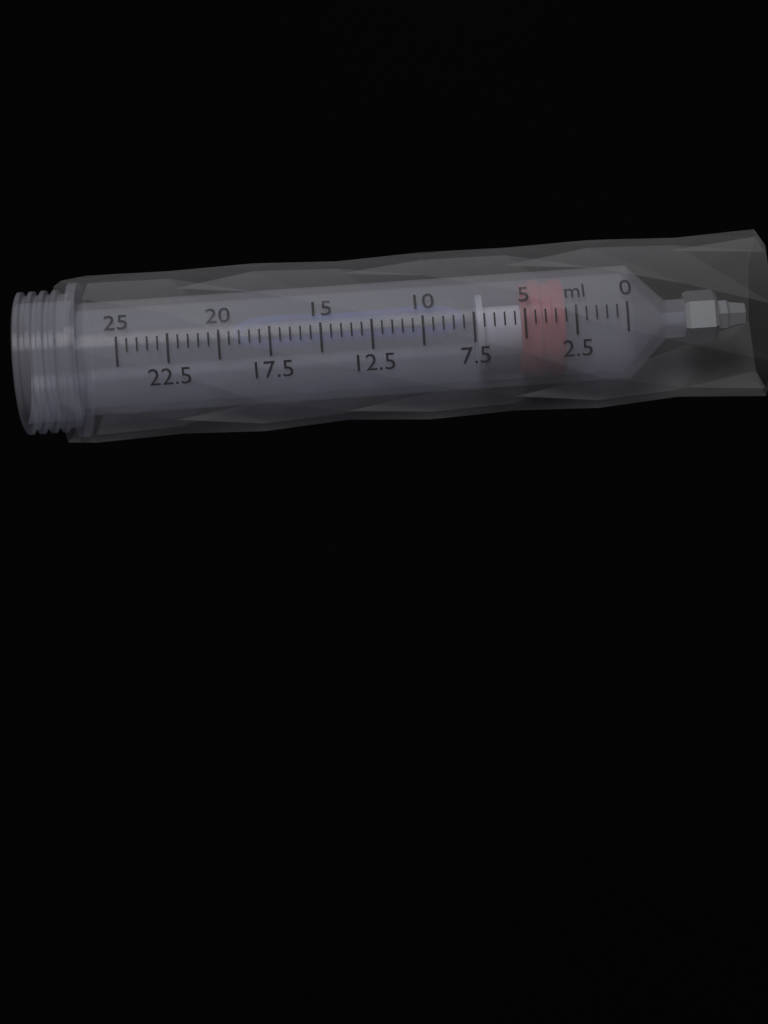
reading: 3.0 ml
